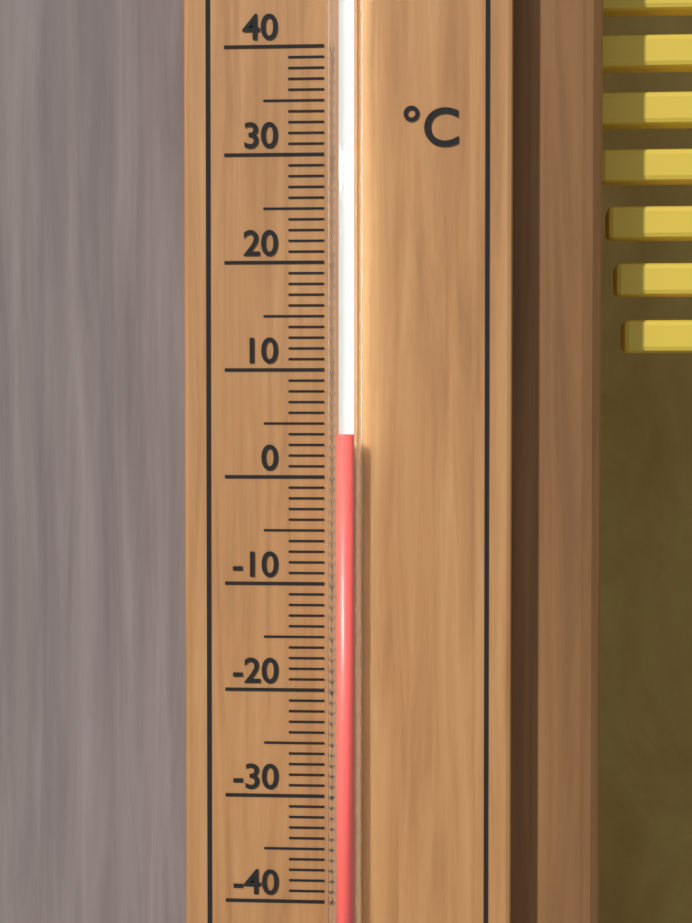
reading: 4 °C
